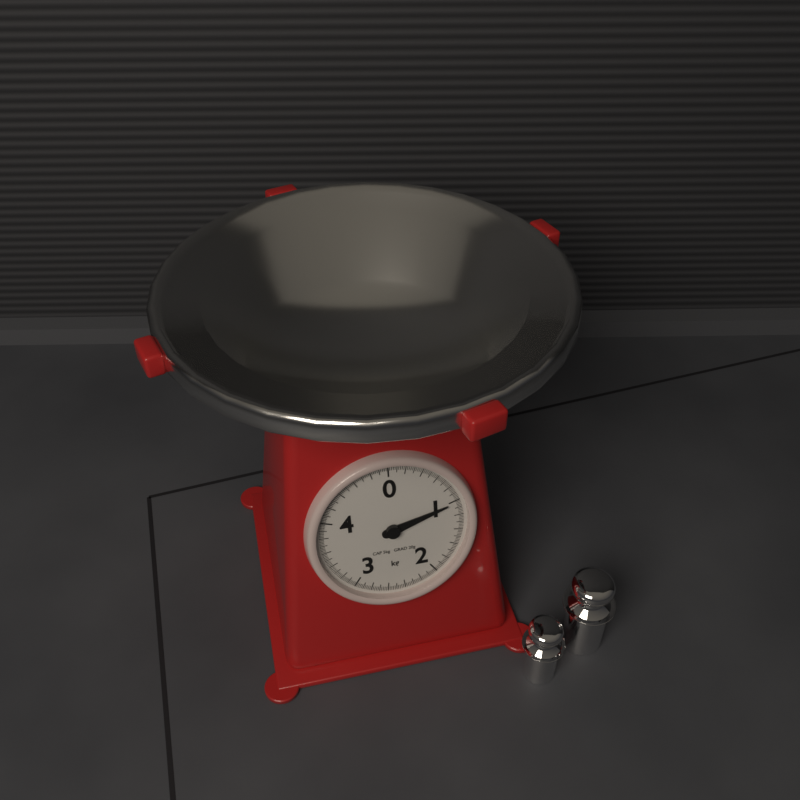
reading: 1.02 kg
